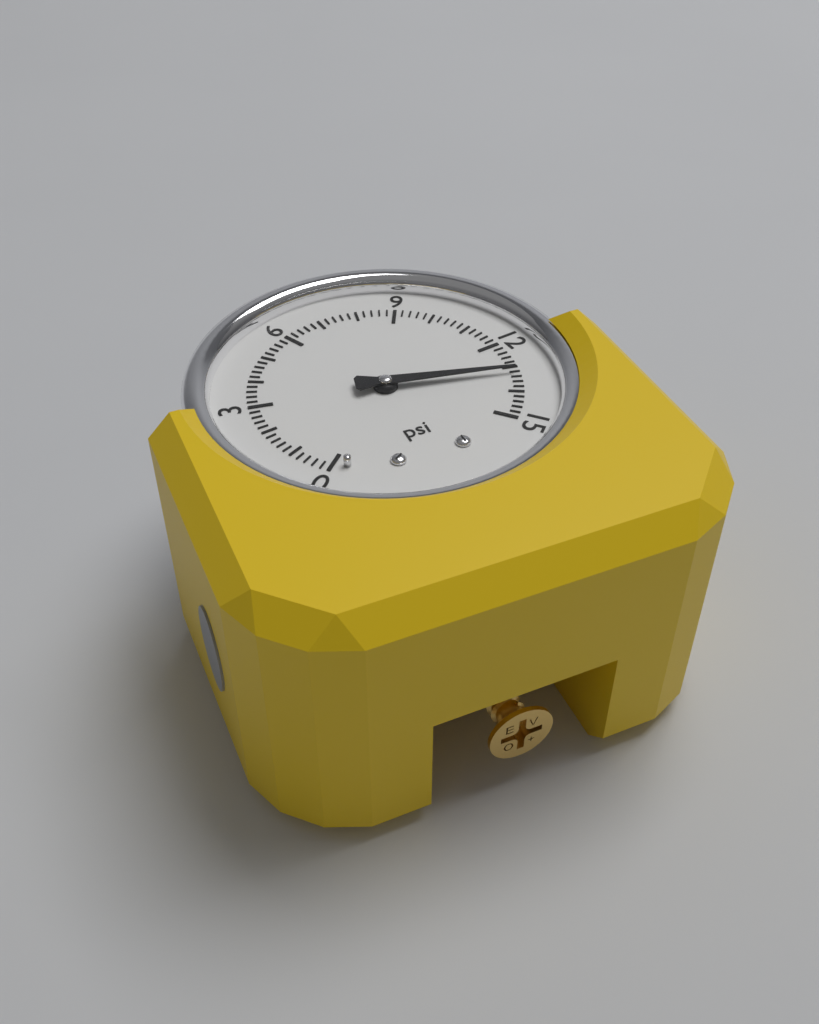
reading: 13.2 psi
